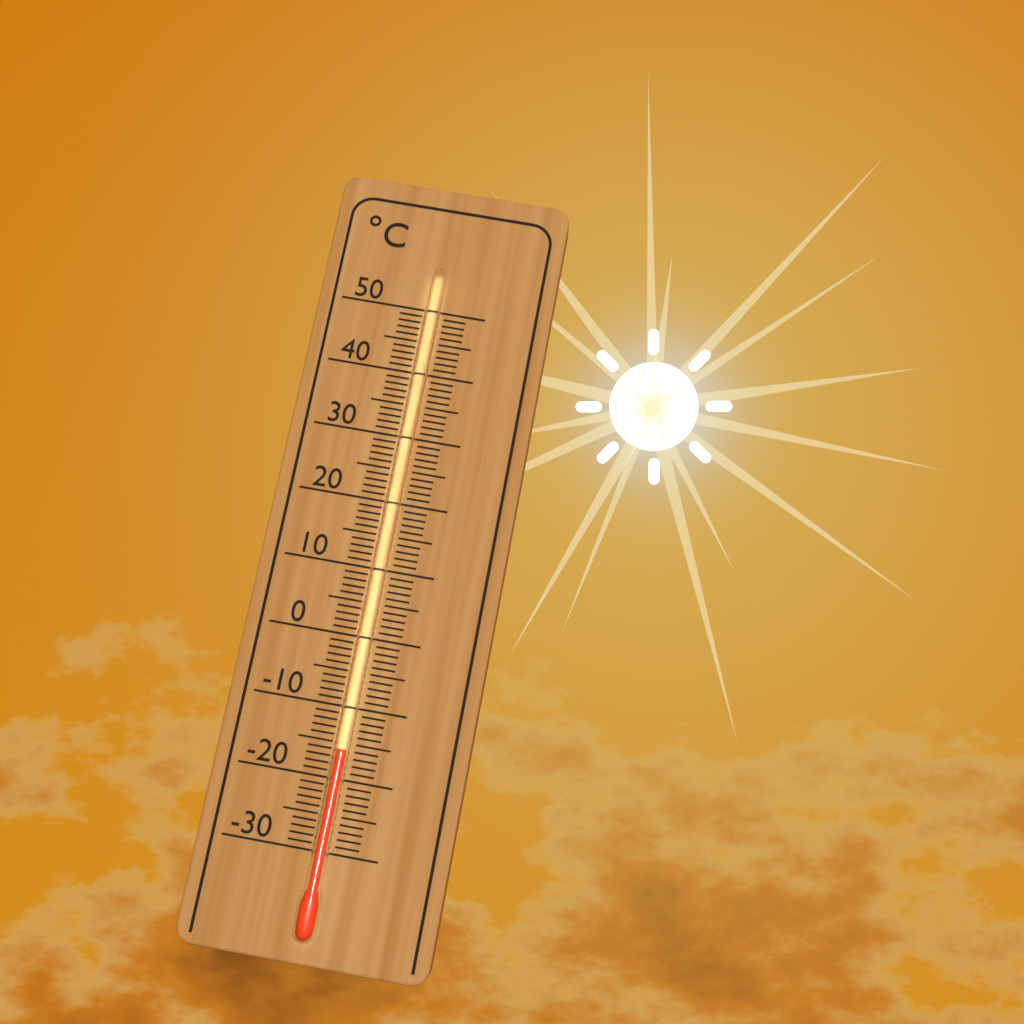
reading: -16 °C
